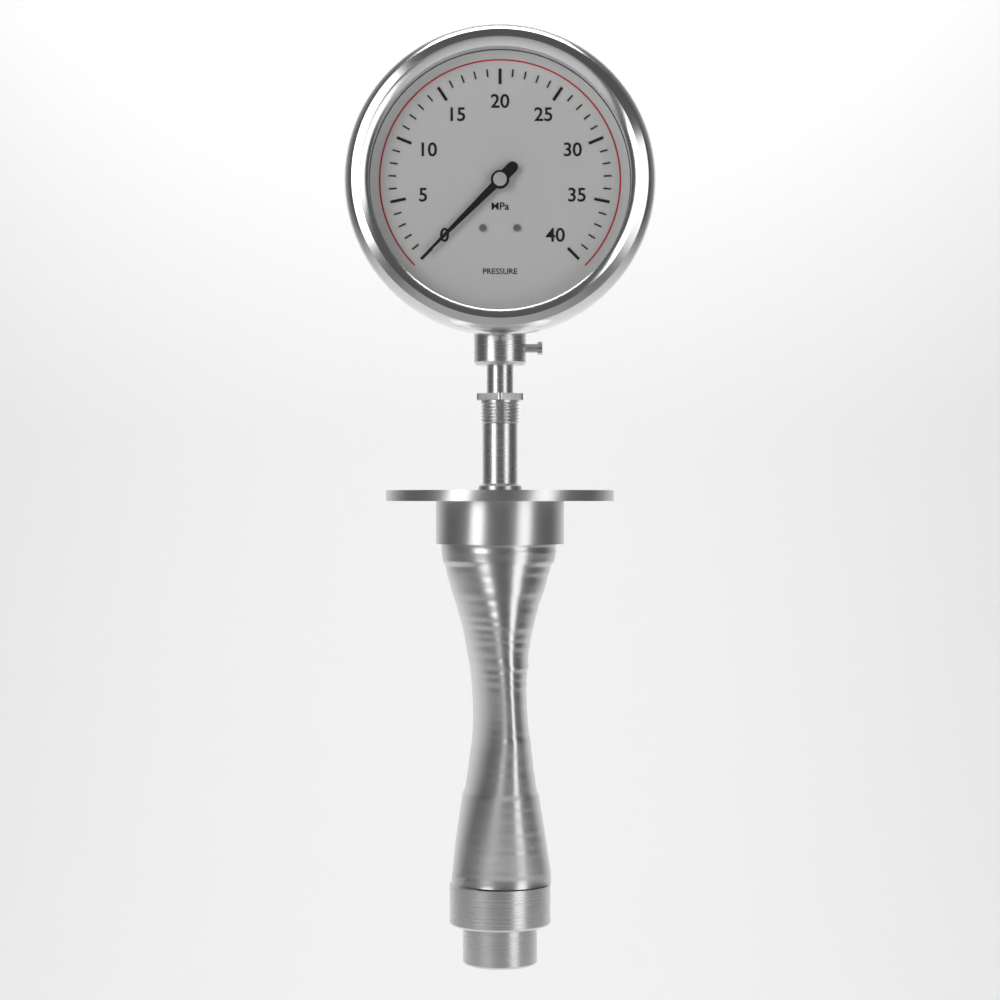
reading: 0 MPa
